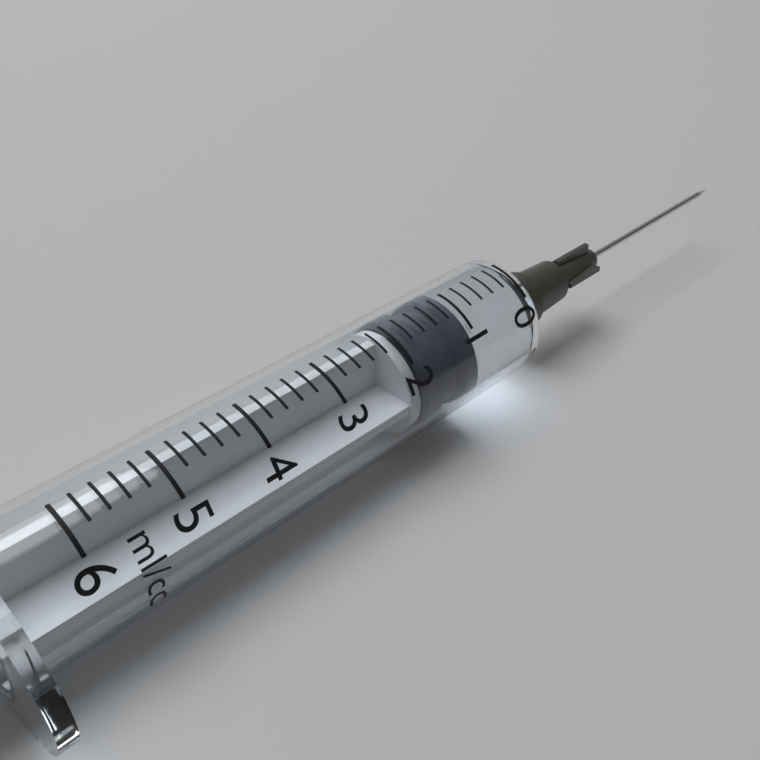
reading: 1.0 ml
